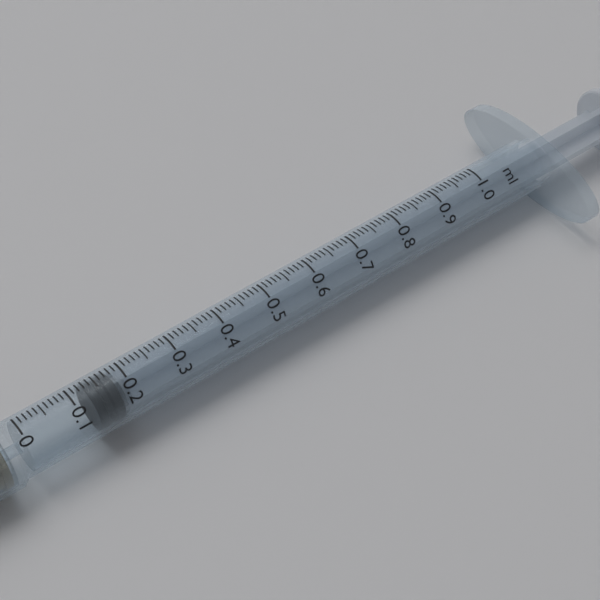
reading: 0.13 ml
